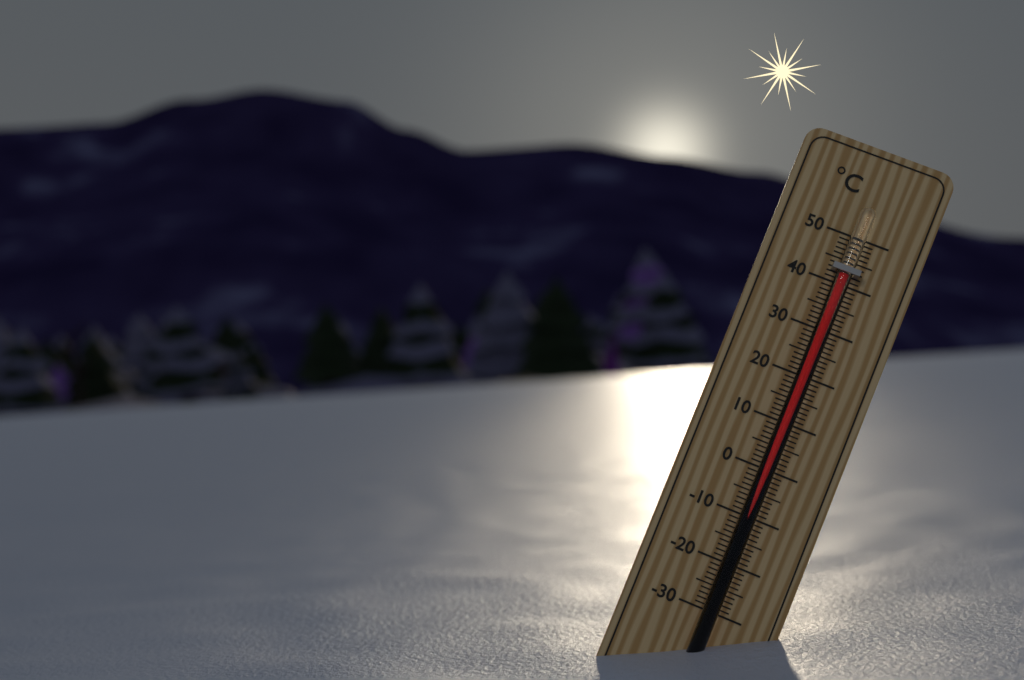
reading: 42 °C
